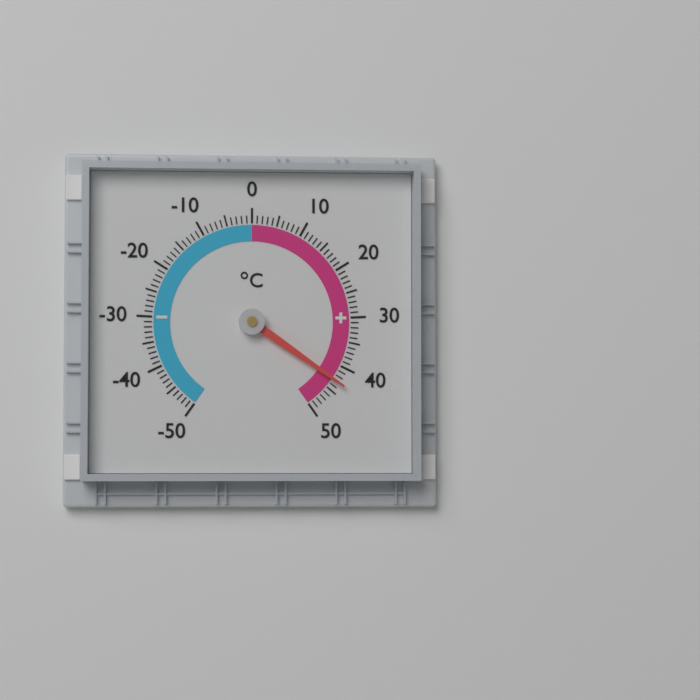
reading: 43 °C
